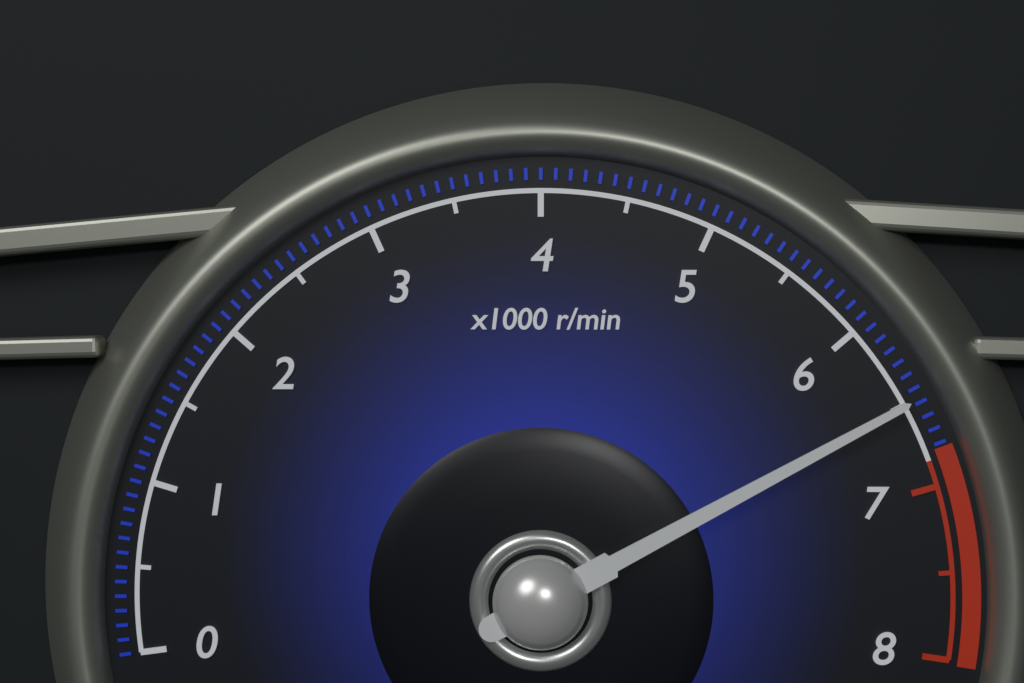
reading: 6.5 x1000 r/min
